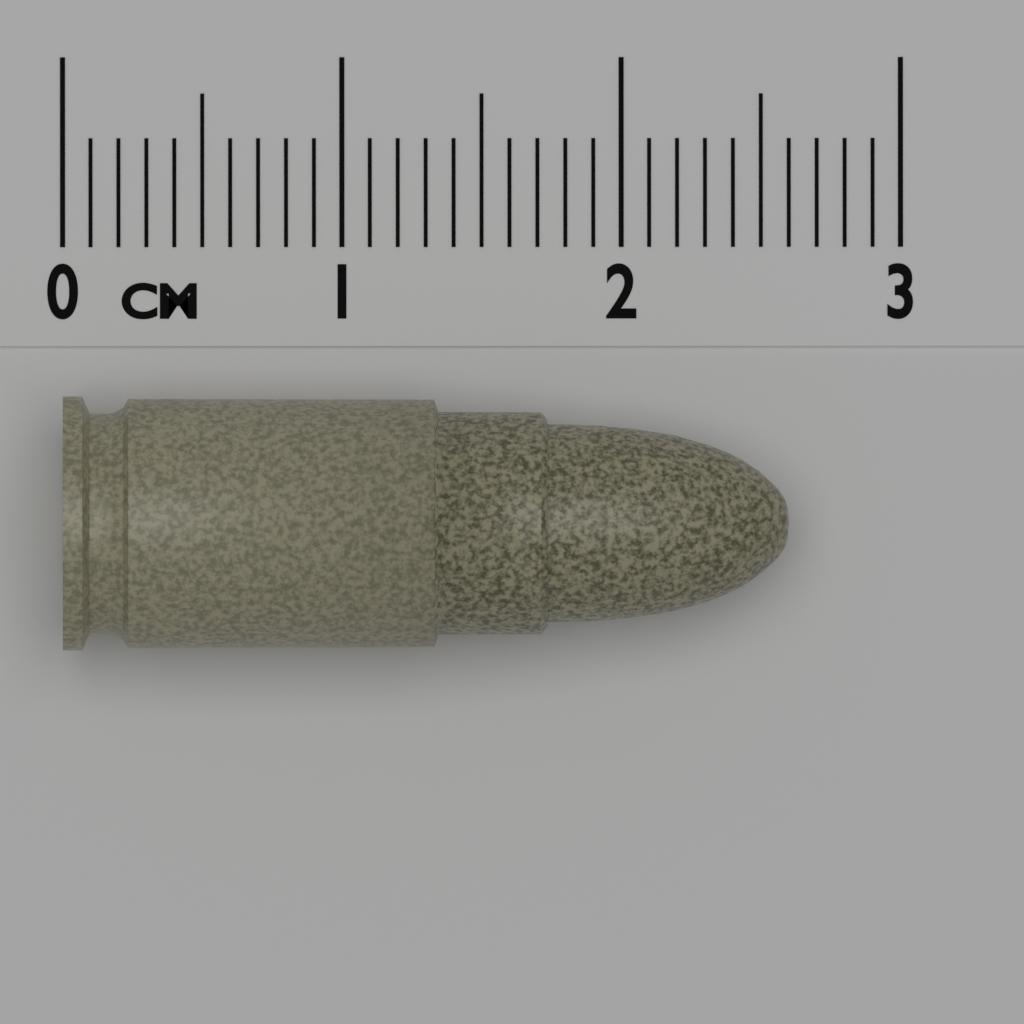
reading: 2.6 cm
